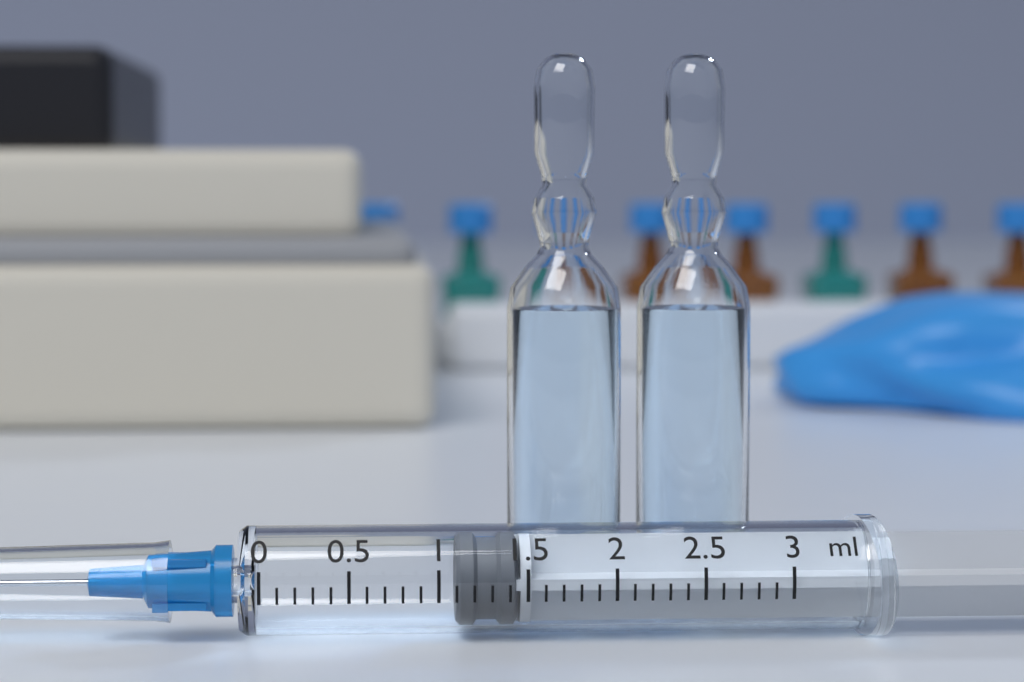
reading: 1.1 ml
